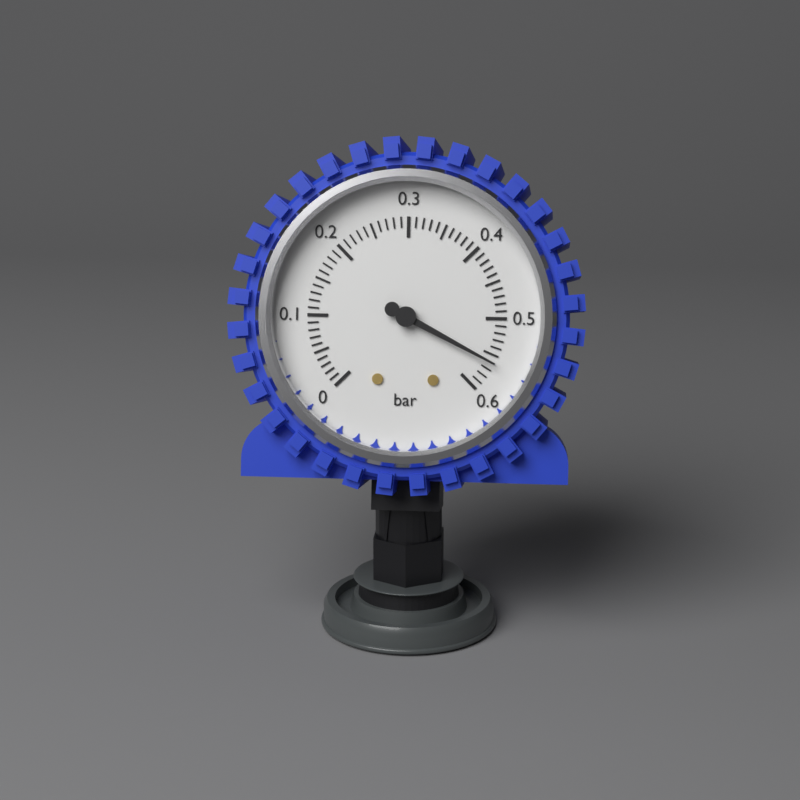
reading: 0.56 bar
